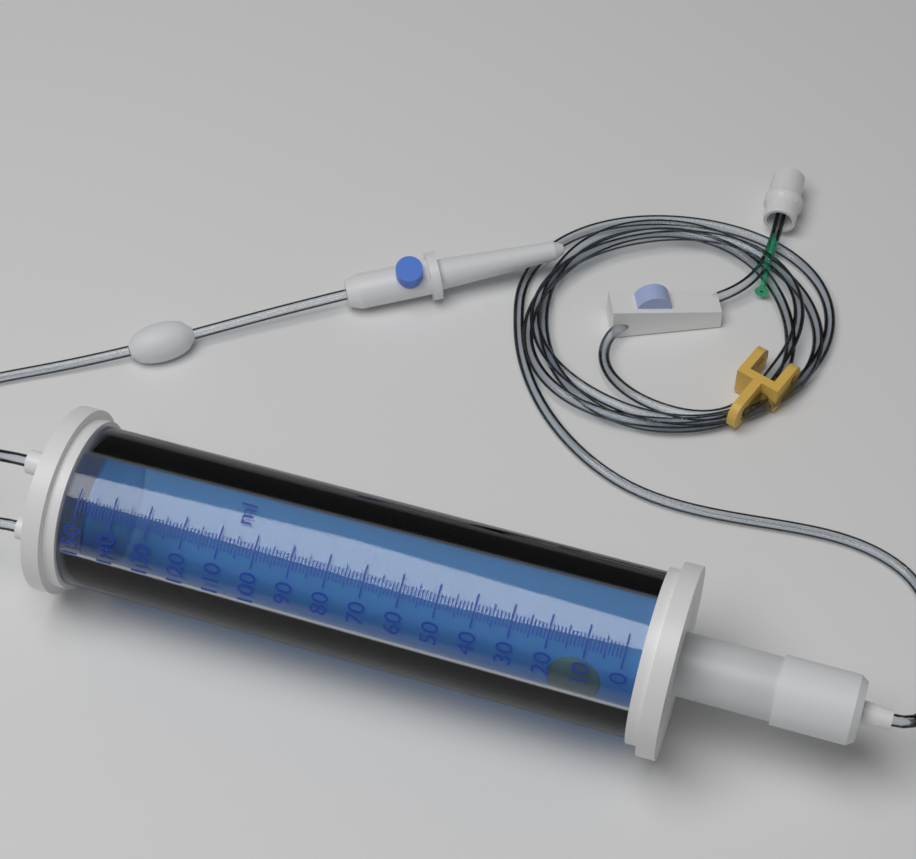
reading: 148 ml
